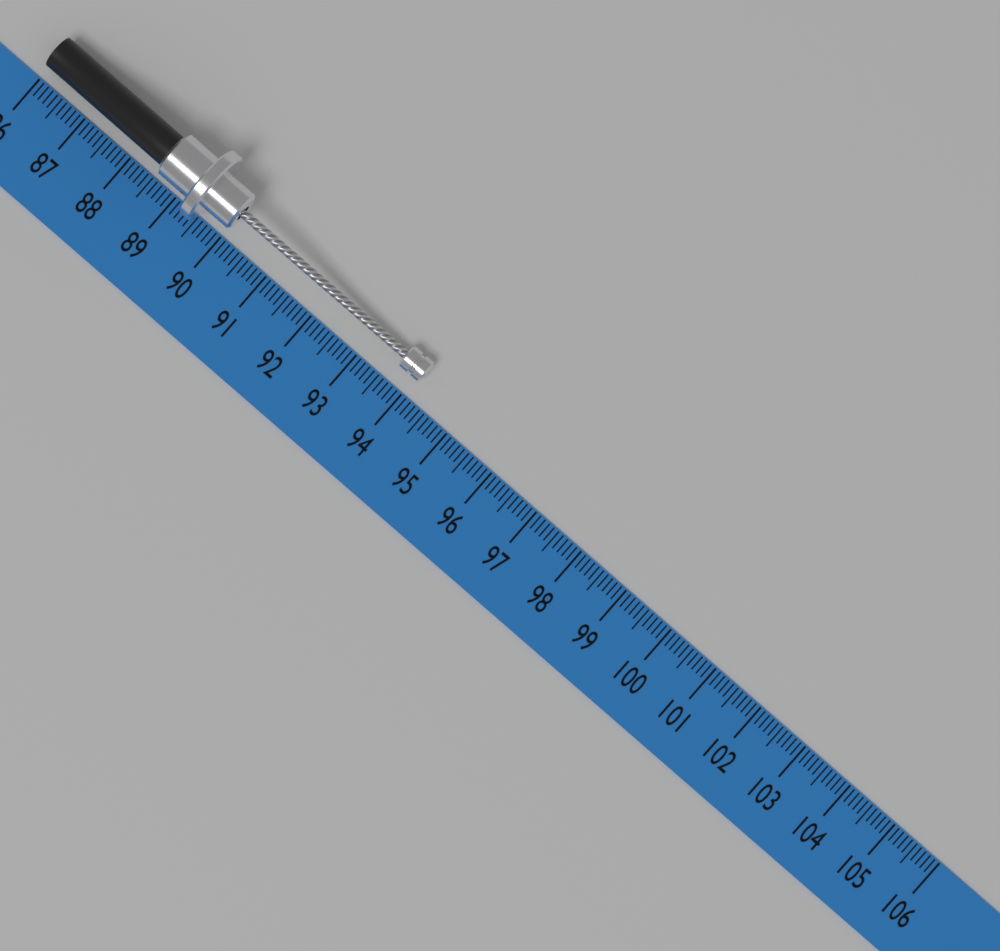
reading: 94.1 (no unit)
